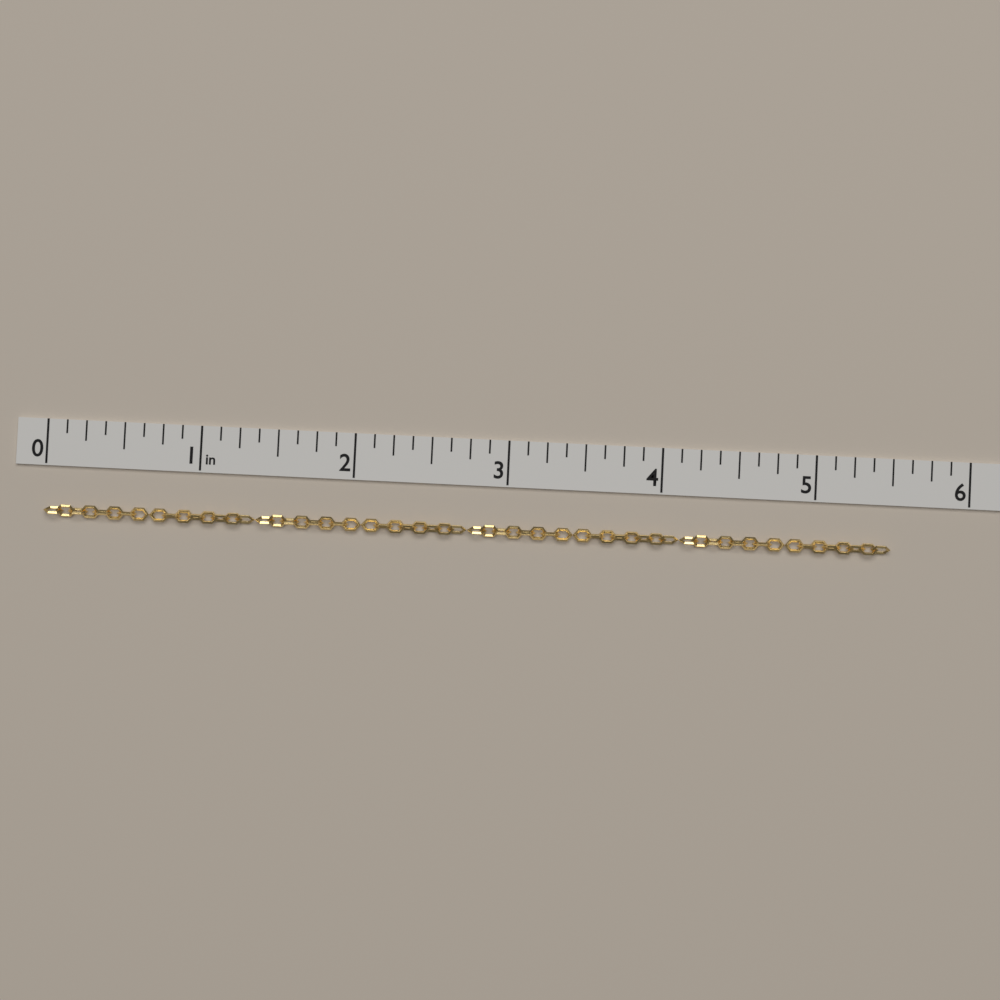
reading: 5.500 in
